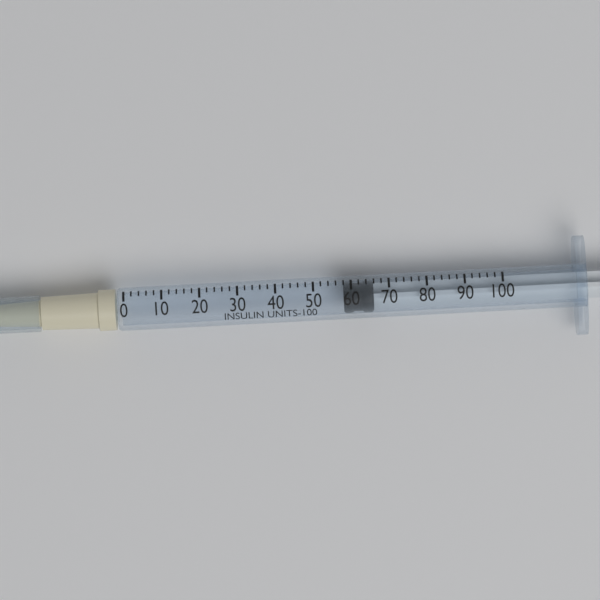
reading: 58 units
